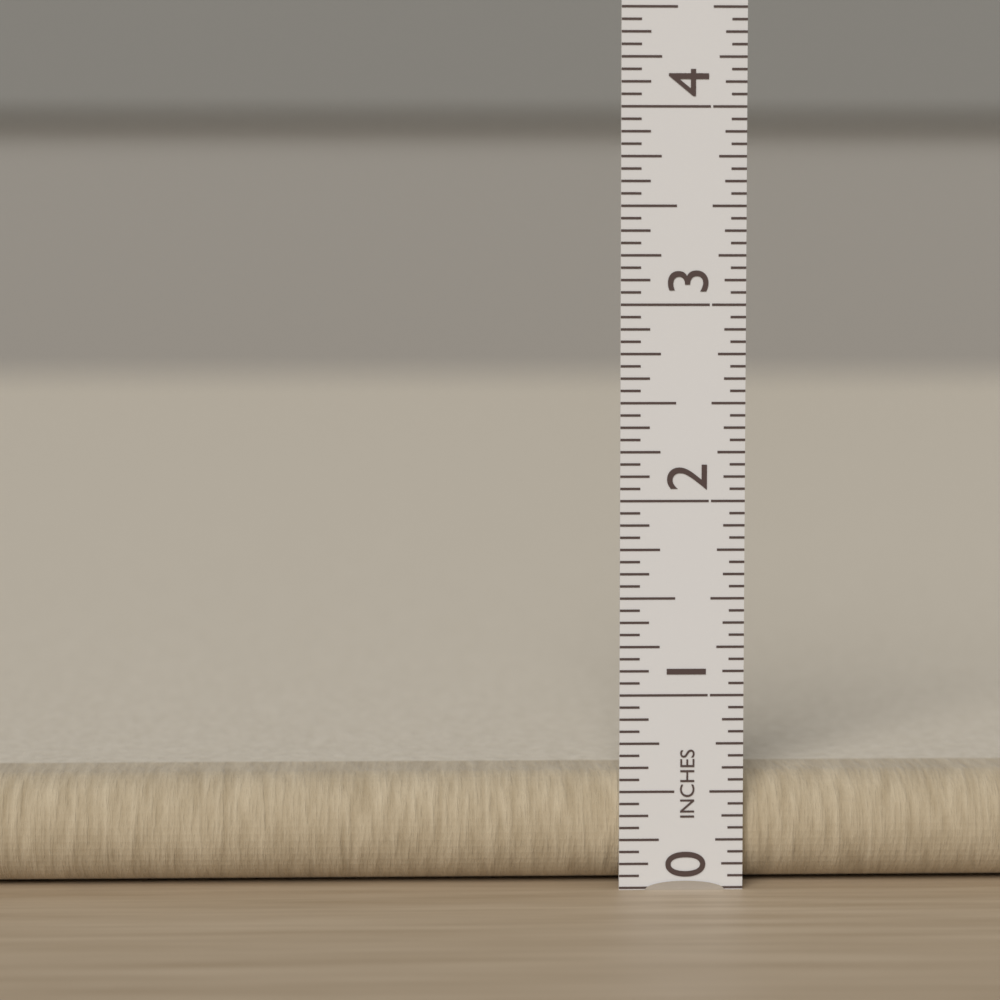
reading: 0.5625 in
